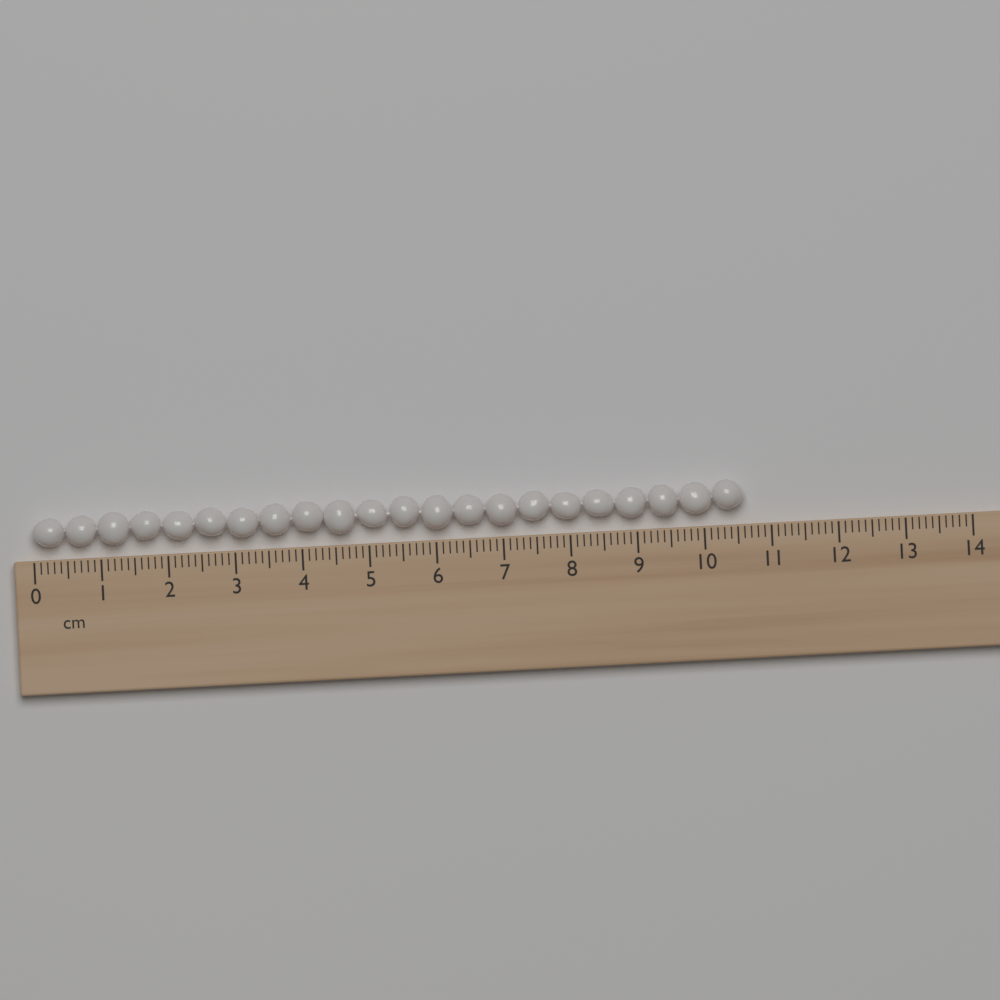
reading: 10.6 cm
